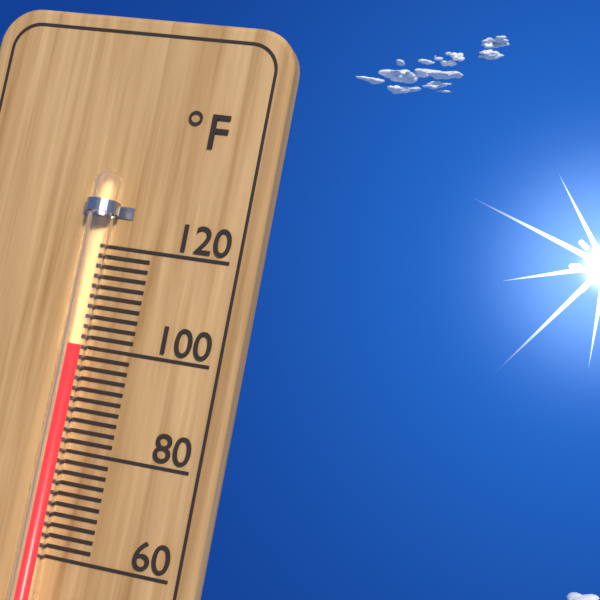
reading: 100 °F
